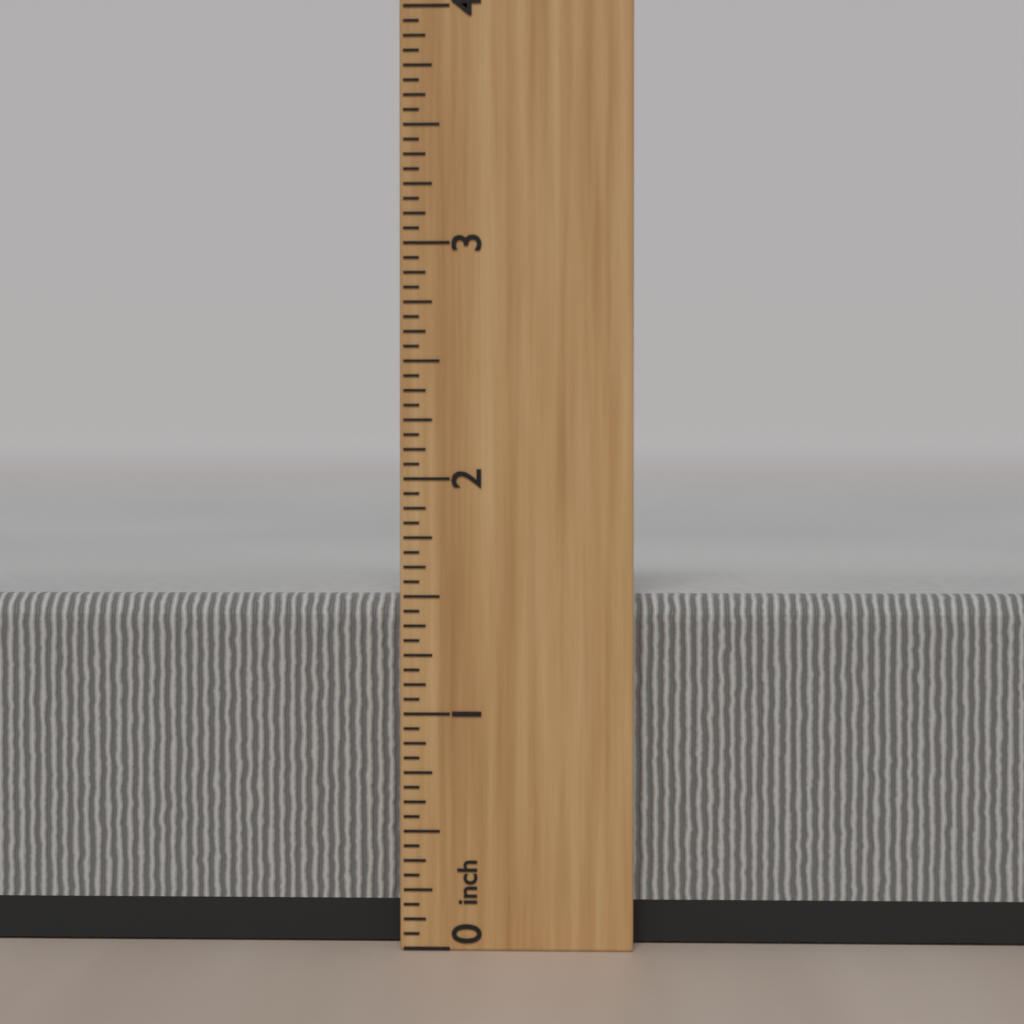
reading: 1.5000 inch
